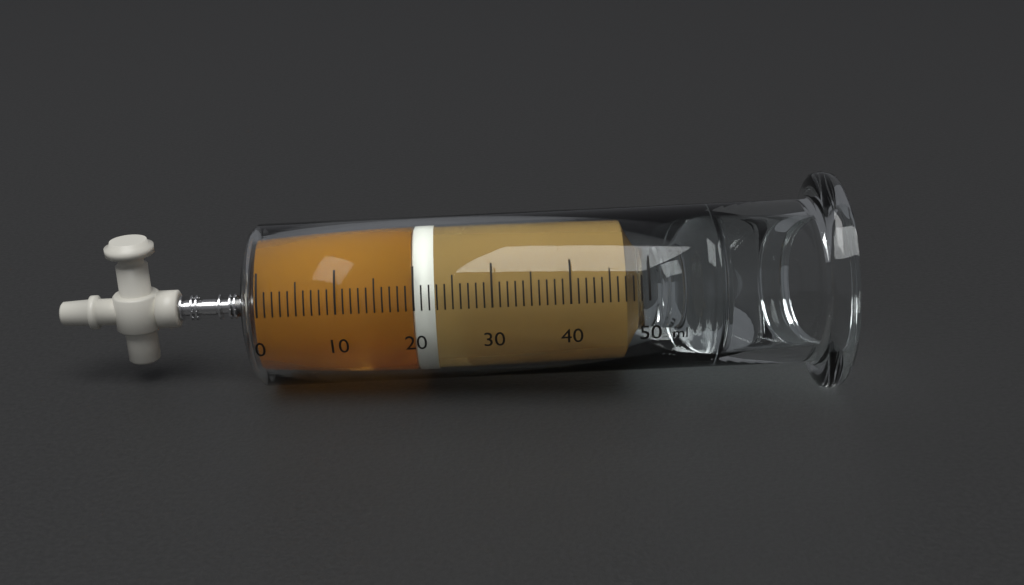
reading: 20 ml
